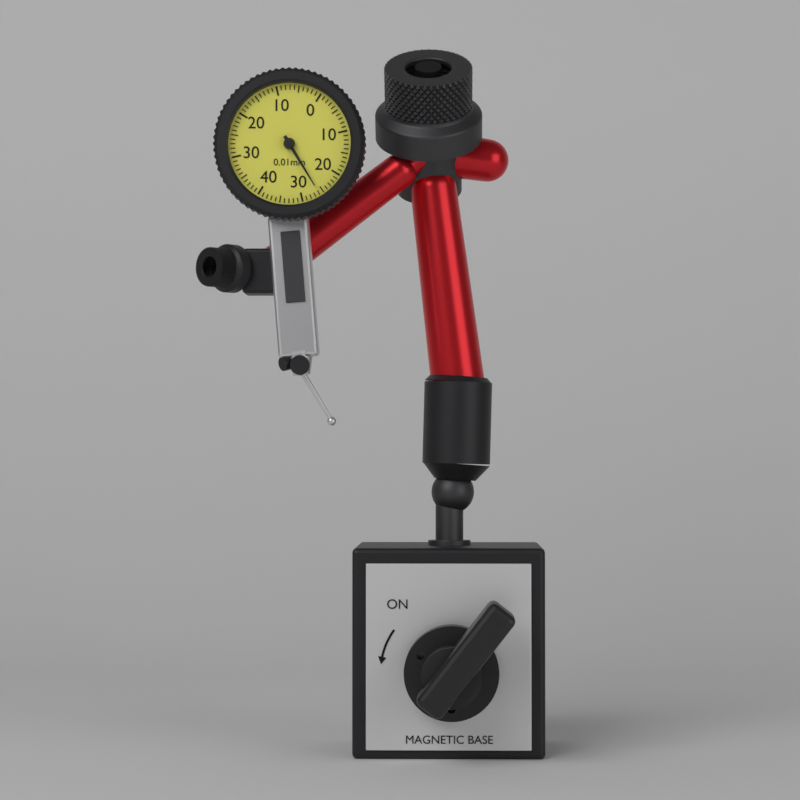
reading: 0.26 mm
